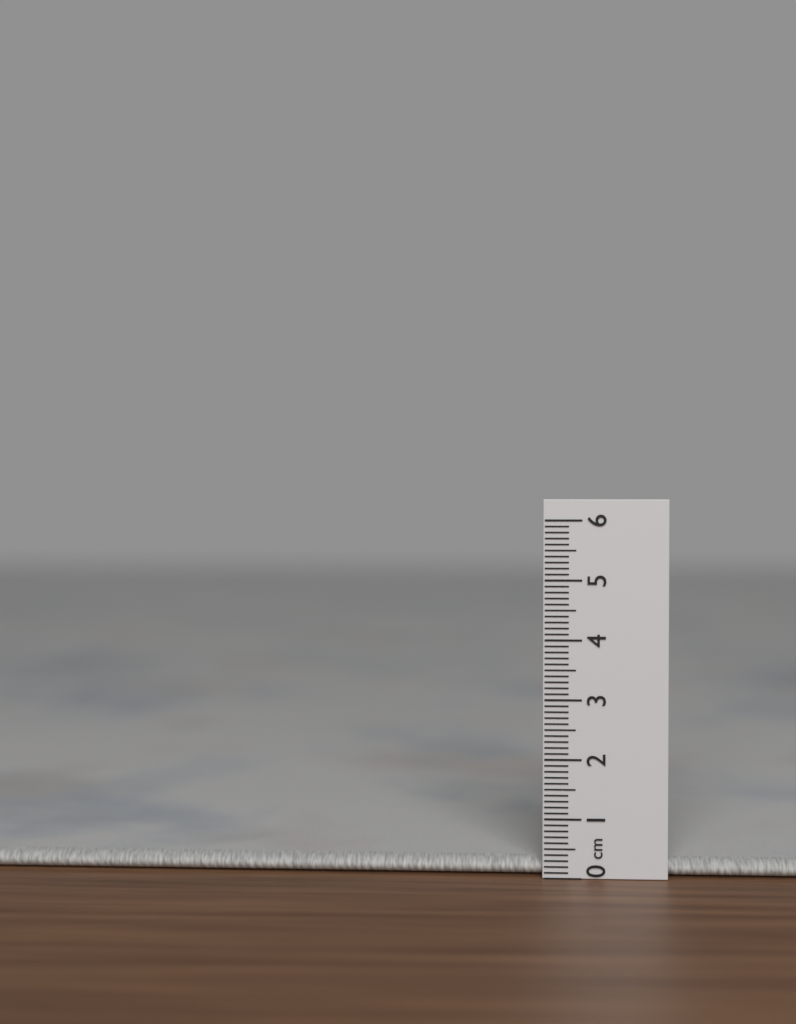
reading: 0.3 cm
